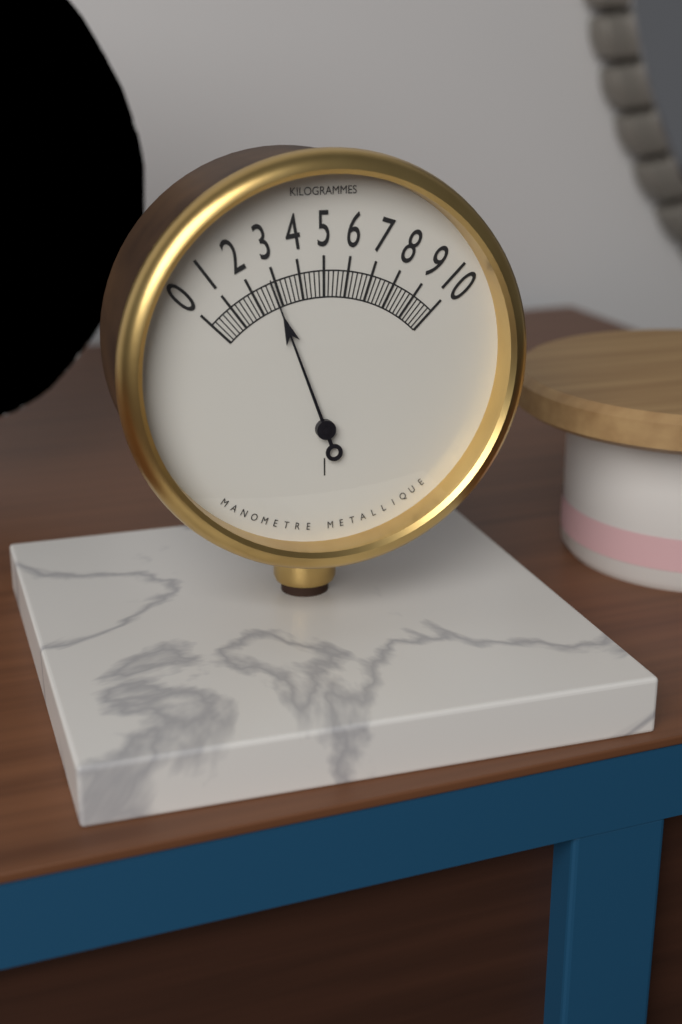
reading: 2.8 kg
